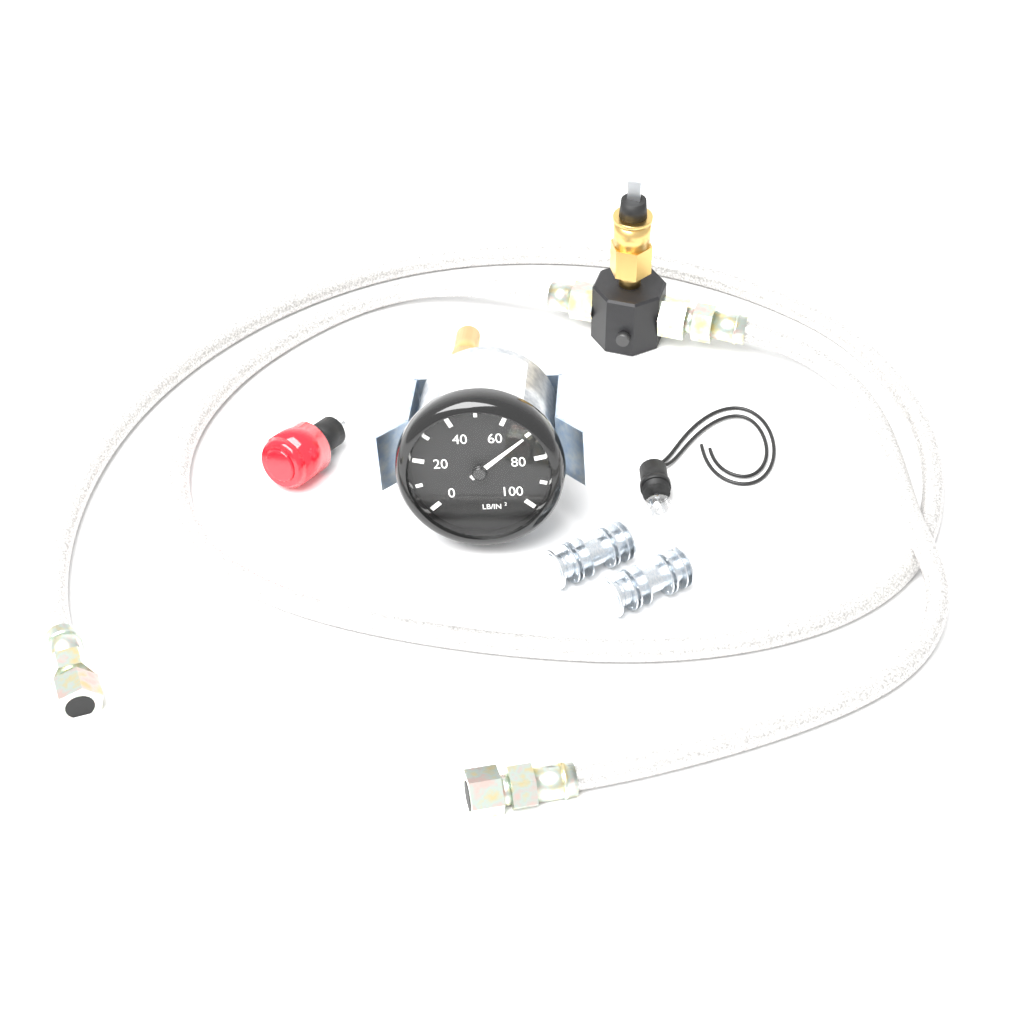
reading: 70 lb/in²
